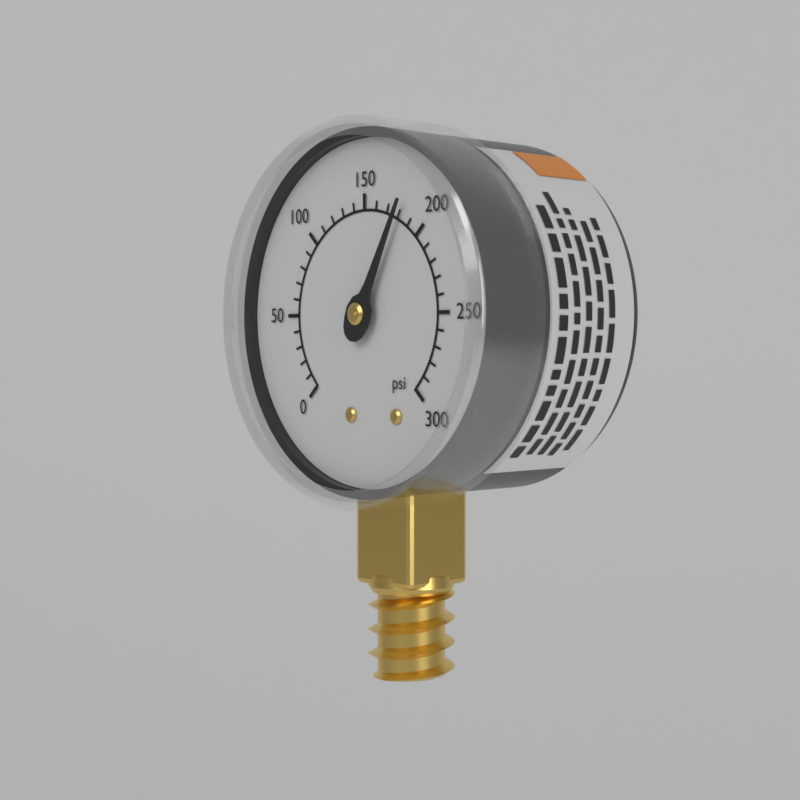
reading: 180 psi
